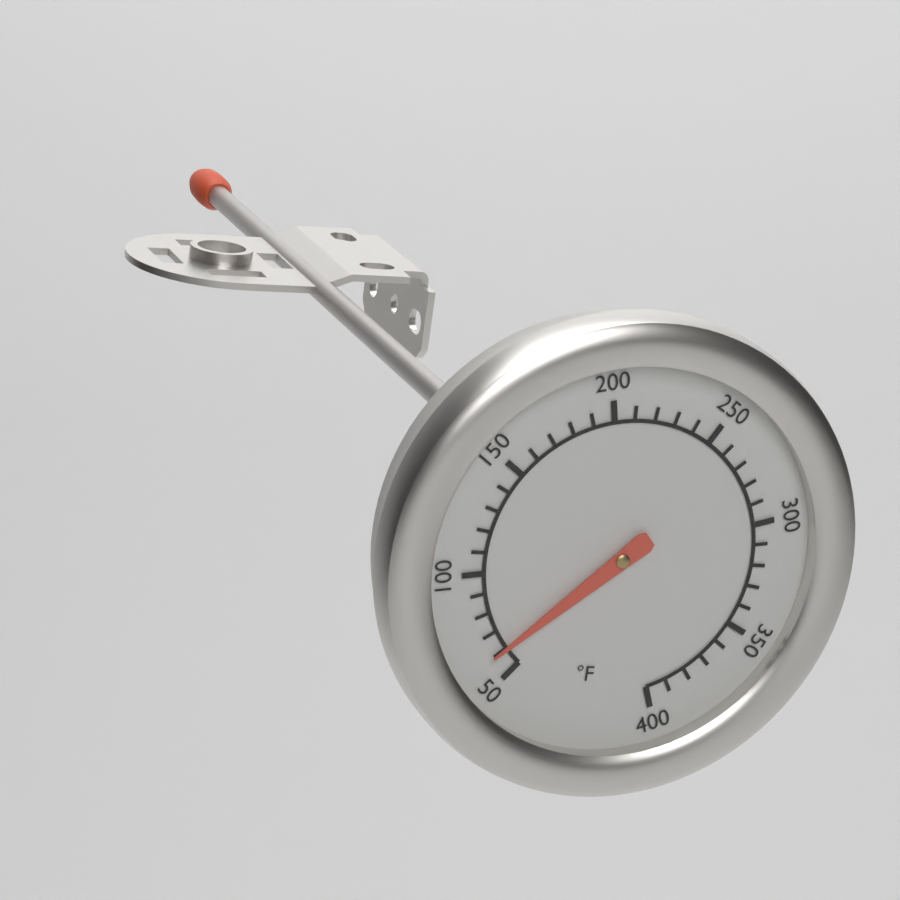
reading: 60 °F
